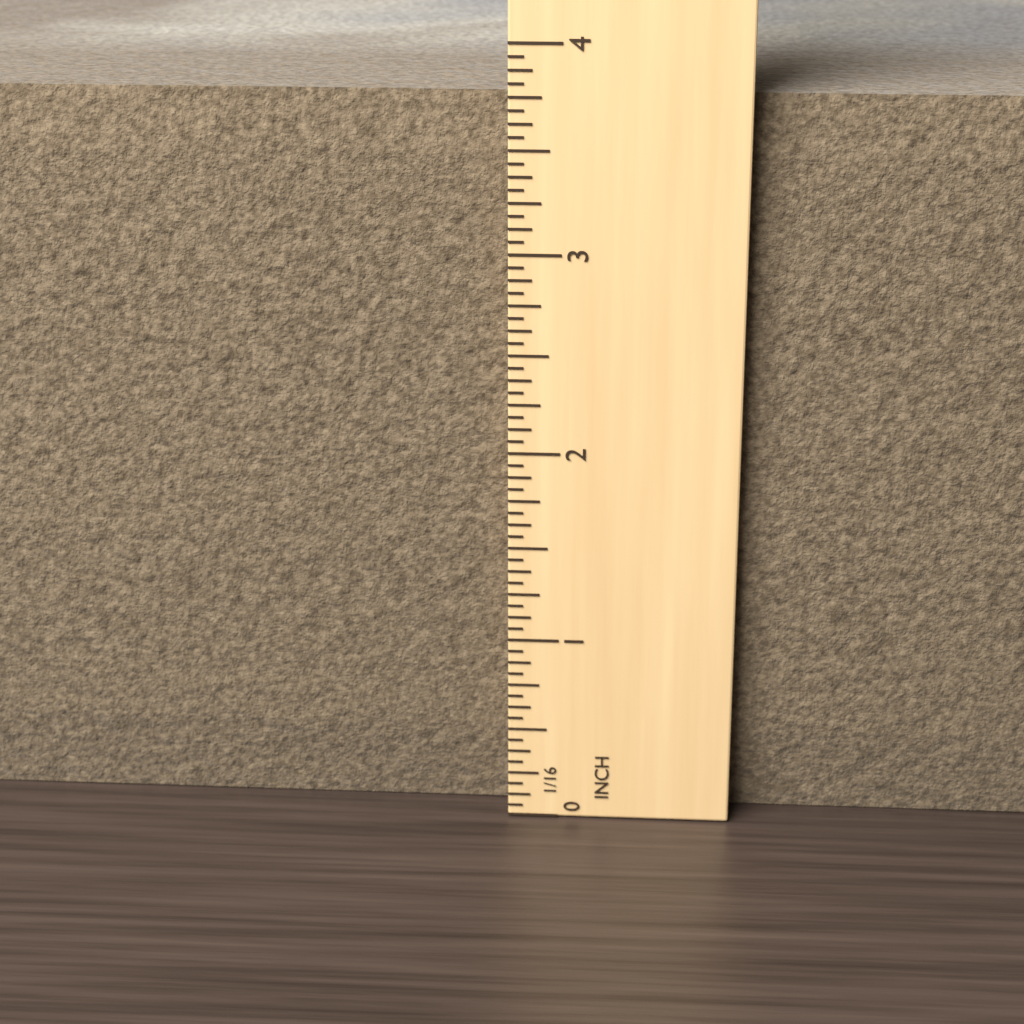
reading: 3.7500 in
